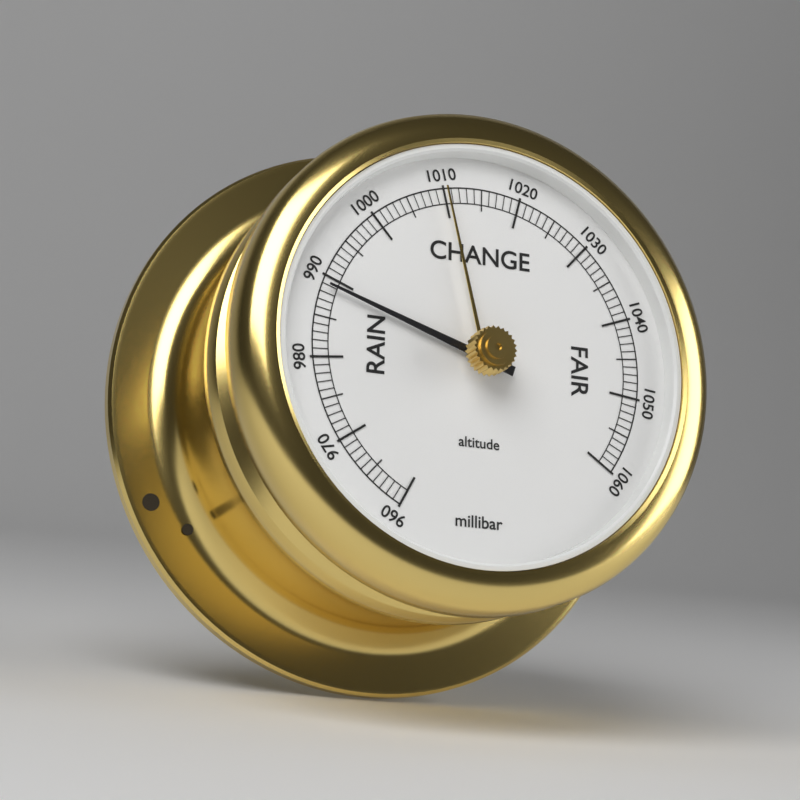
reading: 989 millibar
